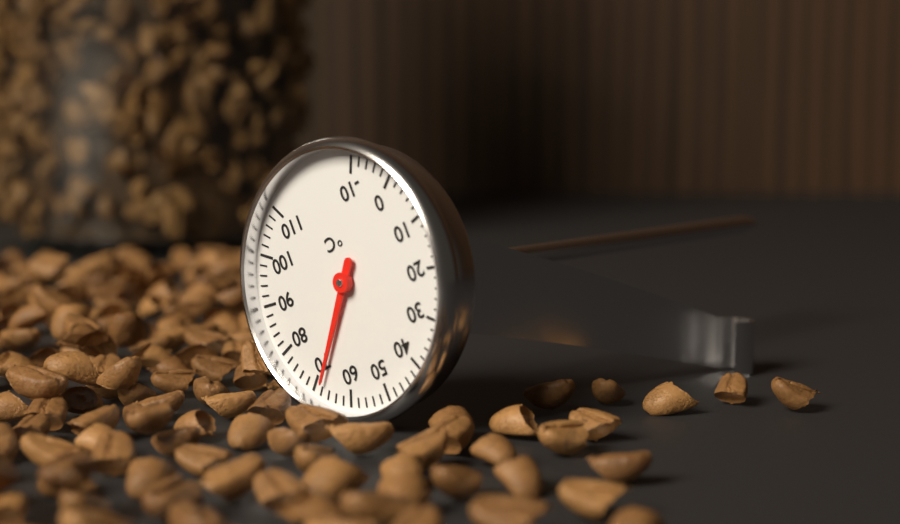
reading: 68 °C
